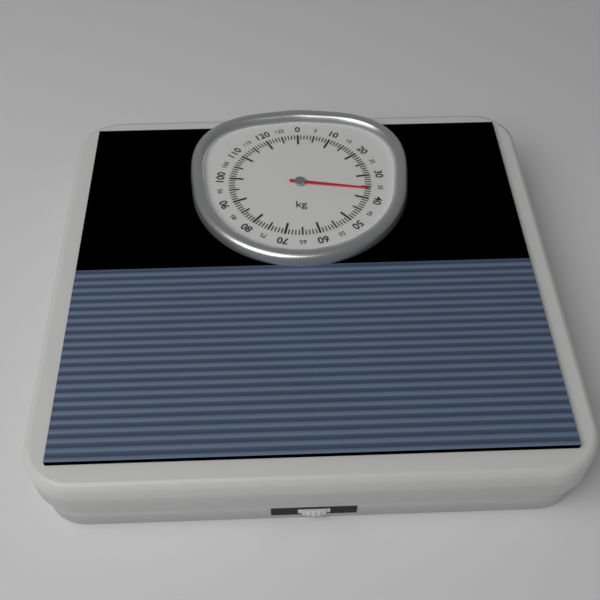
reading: 36 kg
